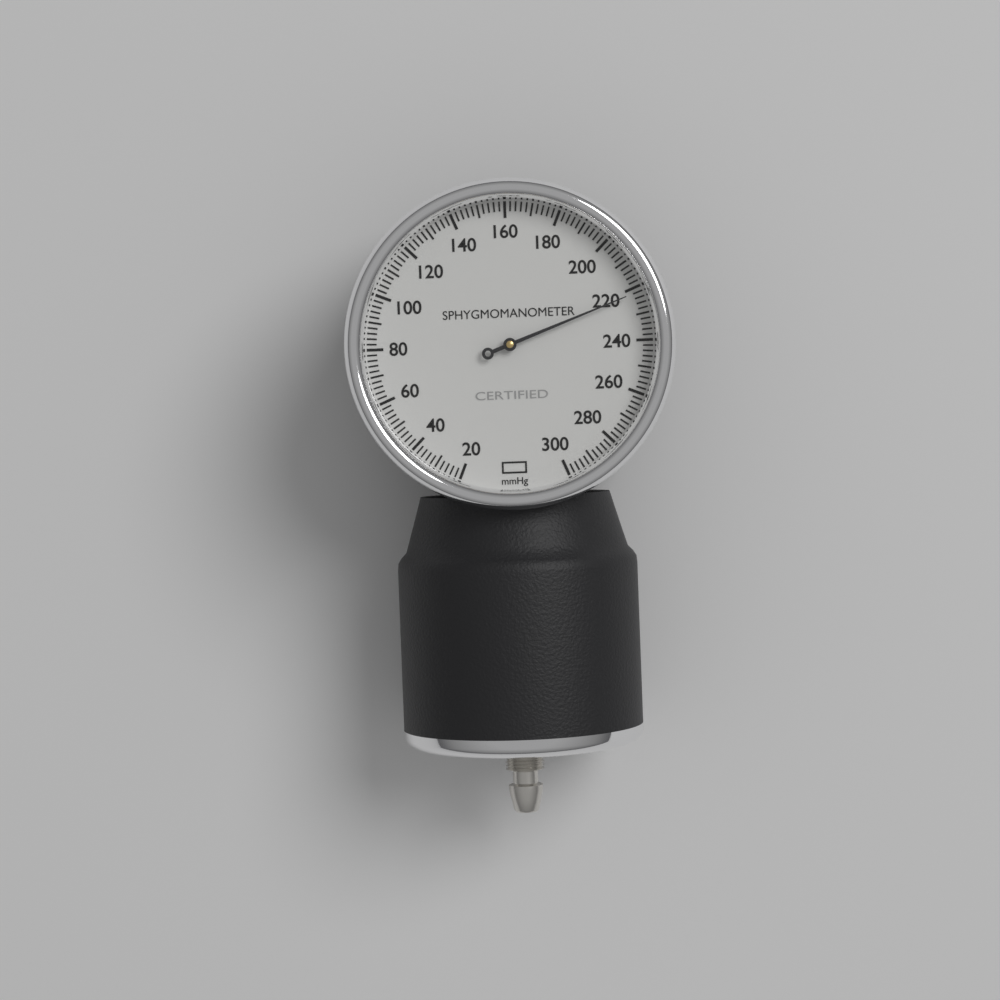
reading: 222 mmHg
